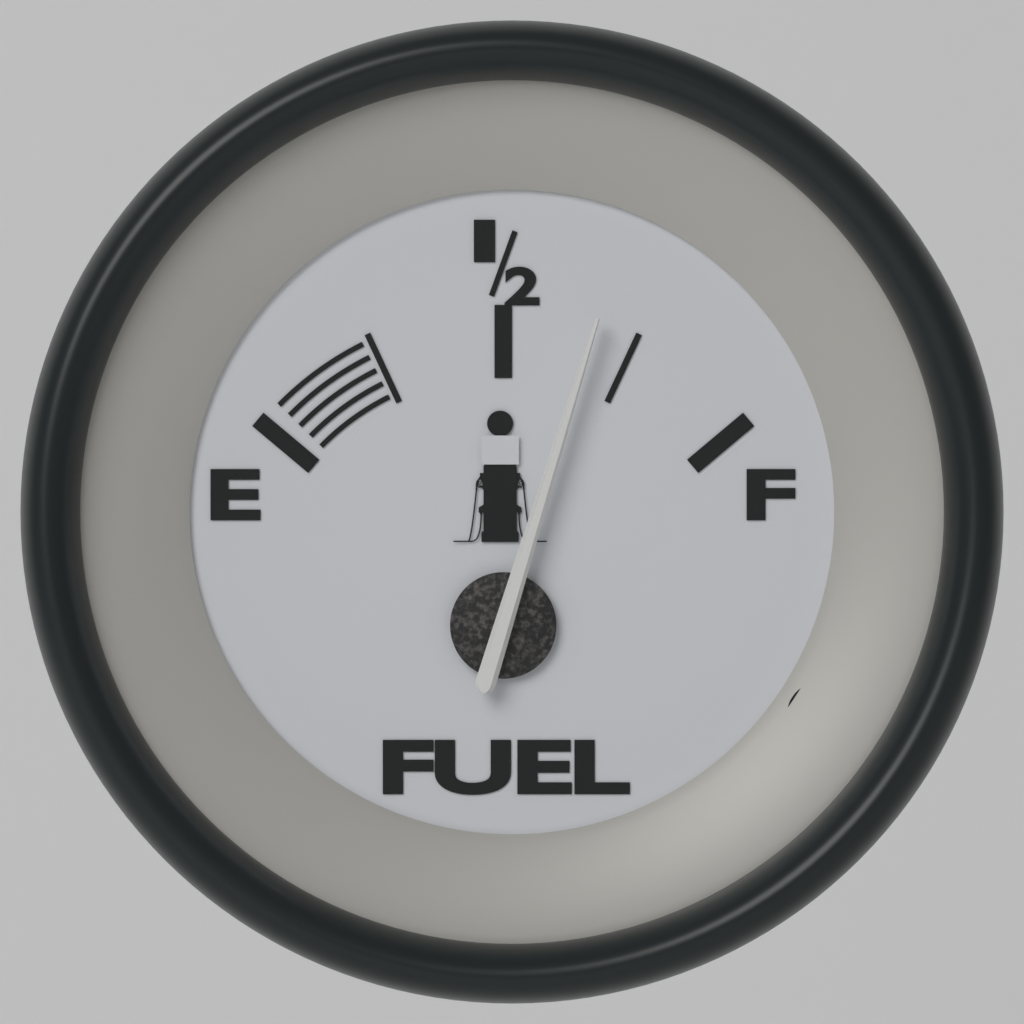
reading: 0.67 (no unit)
